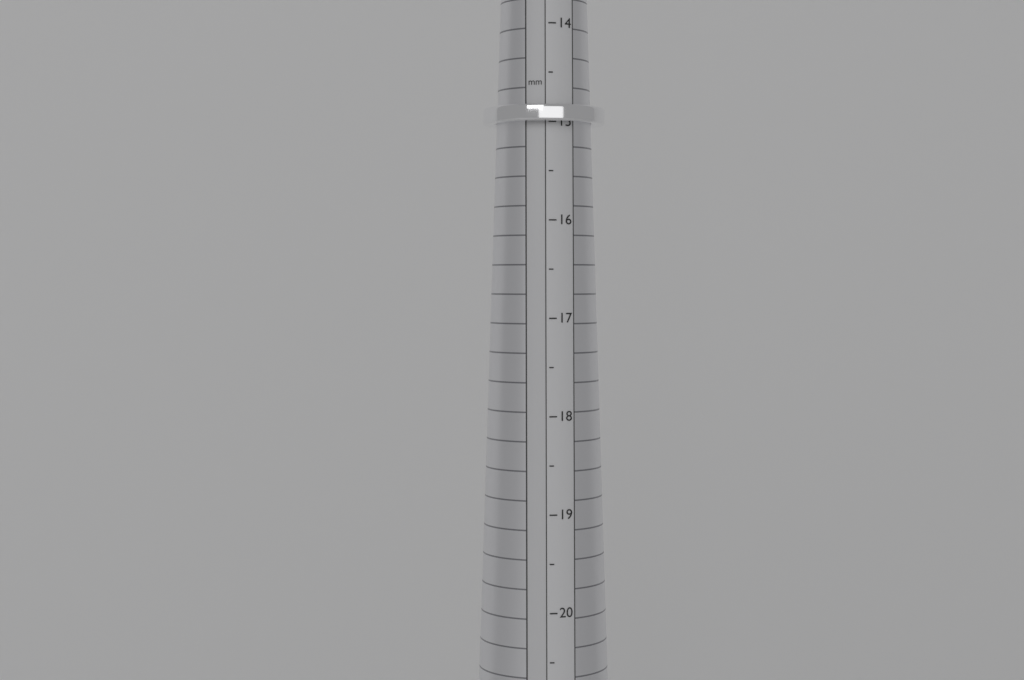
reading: 15.0 mm
